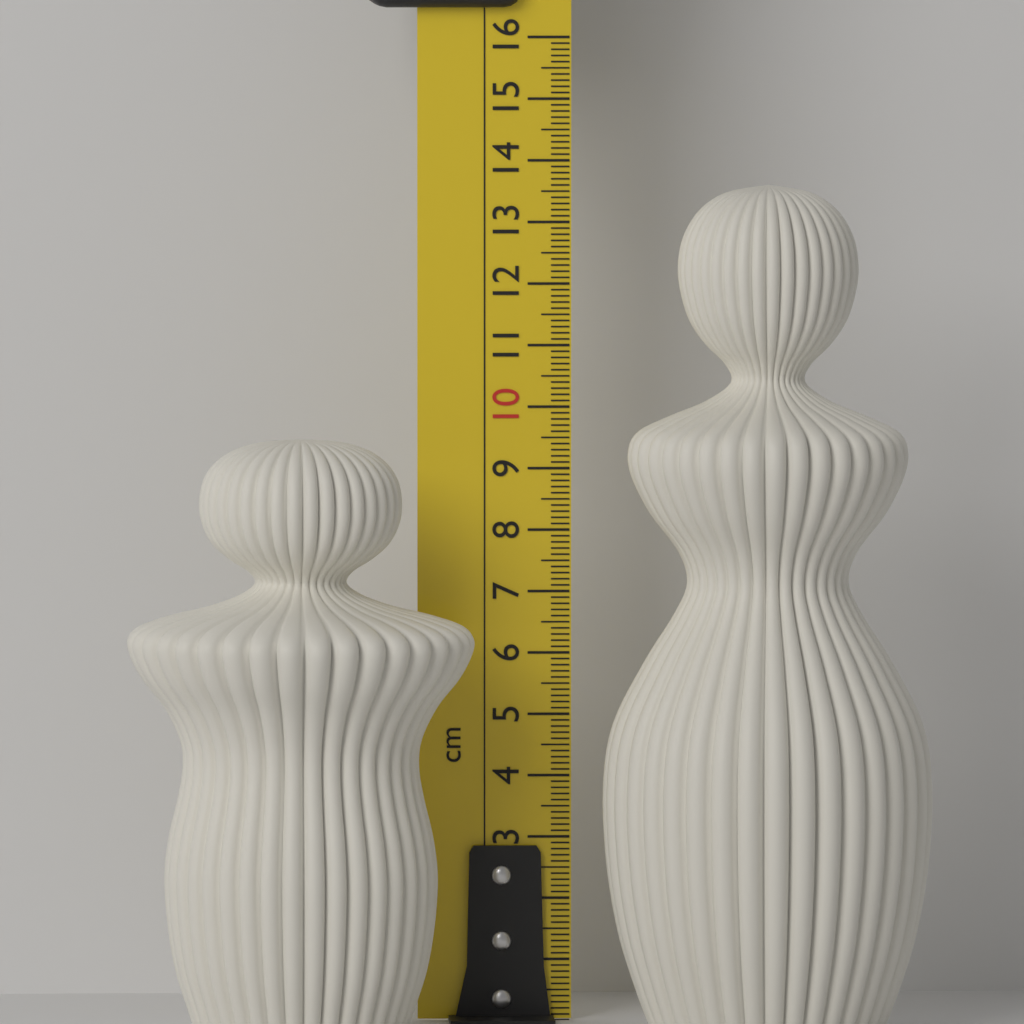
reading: 9.6 cm
